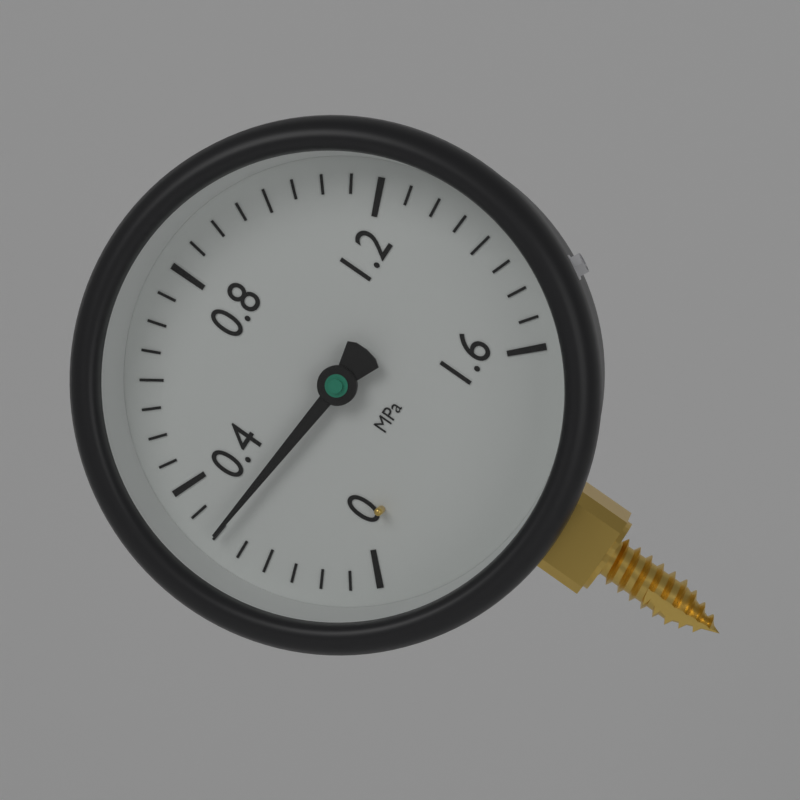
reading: 0.30 MPa
